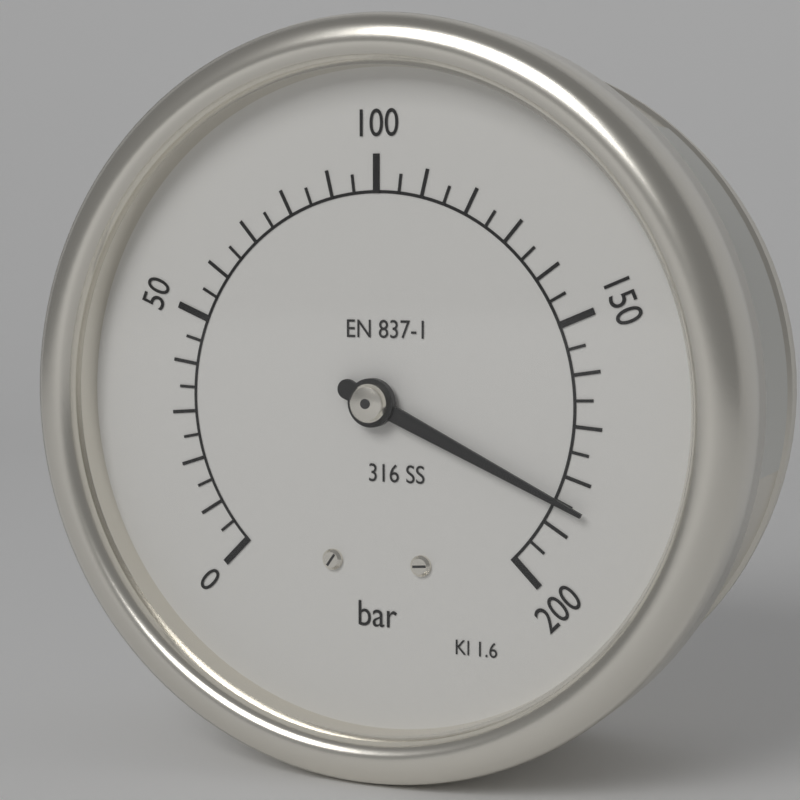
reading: 185 bar
